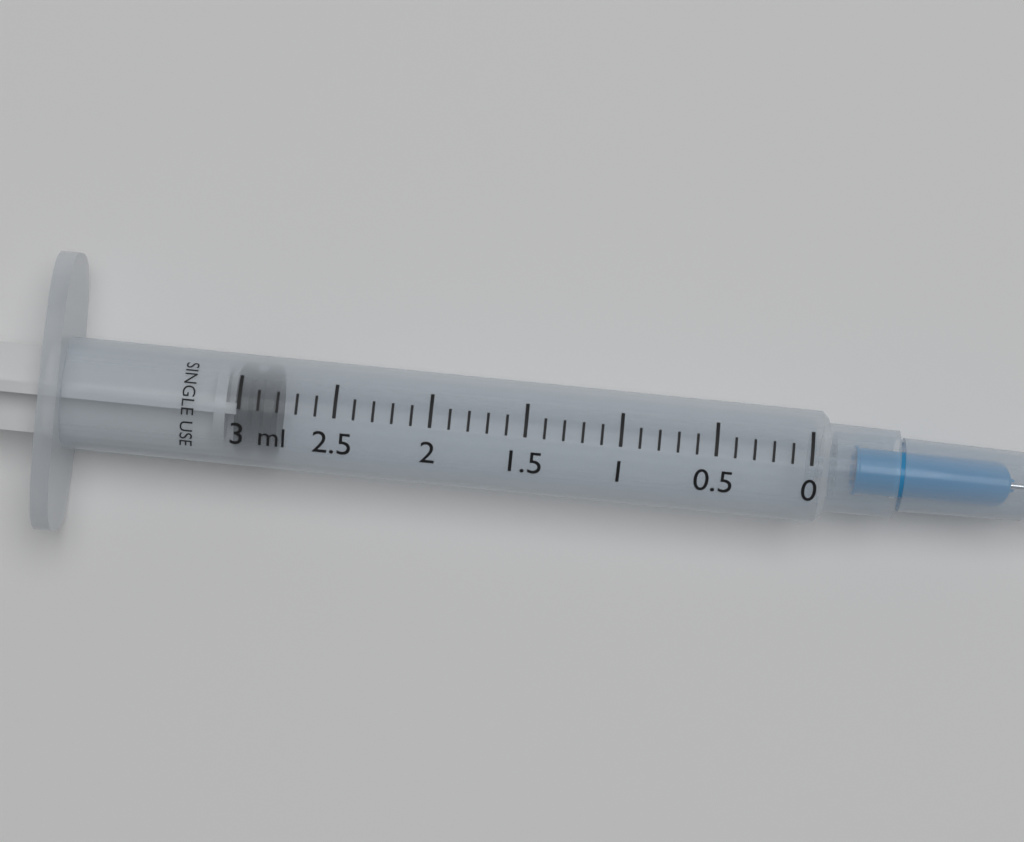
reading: 2.8 ml
